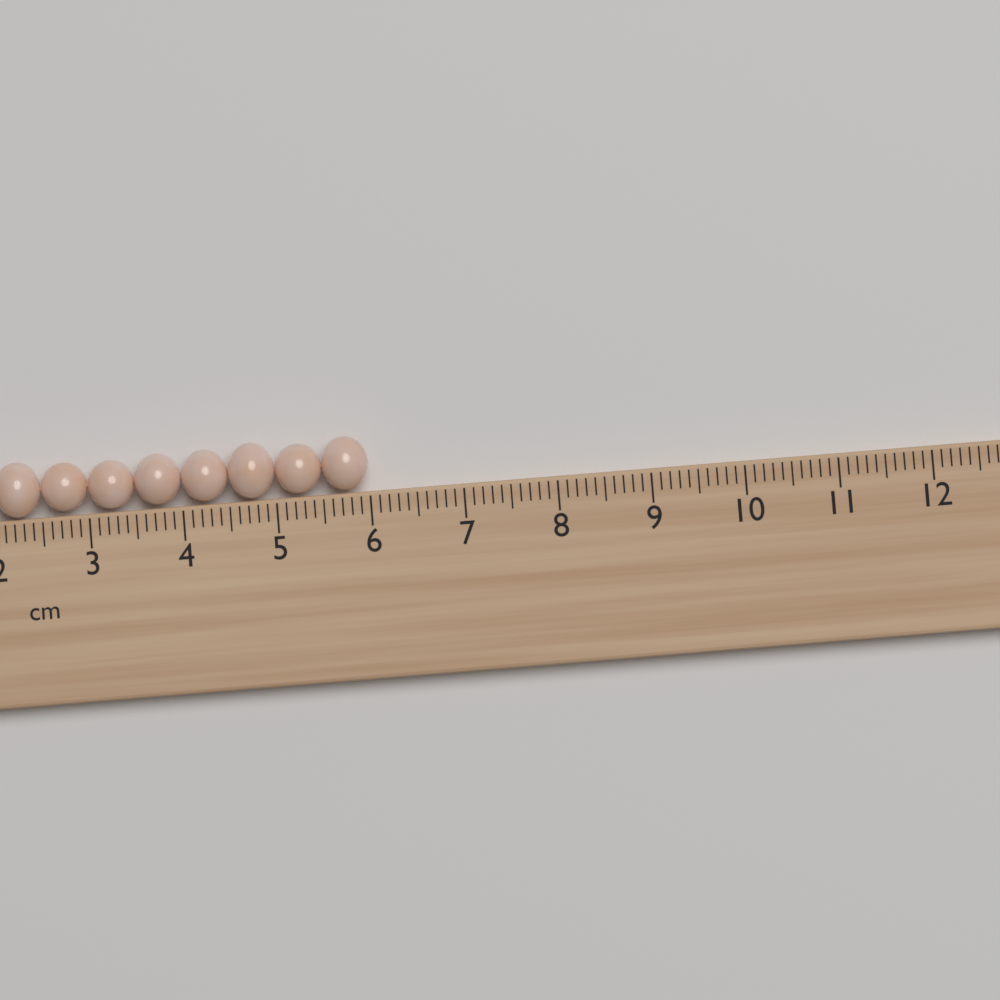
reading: 6.0 cm
